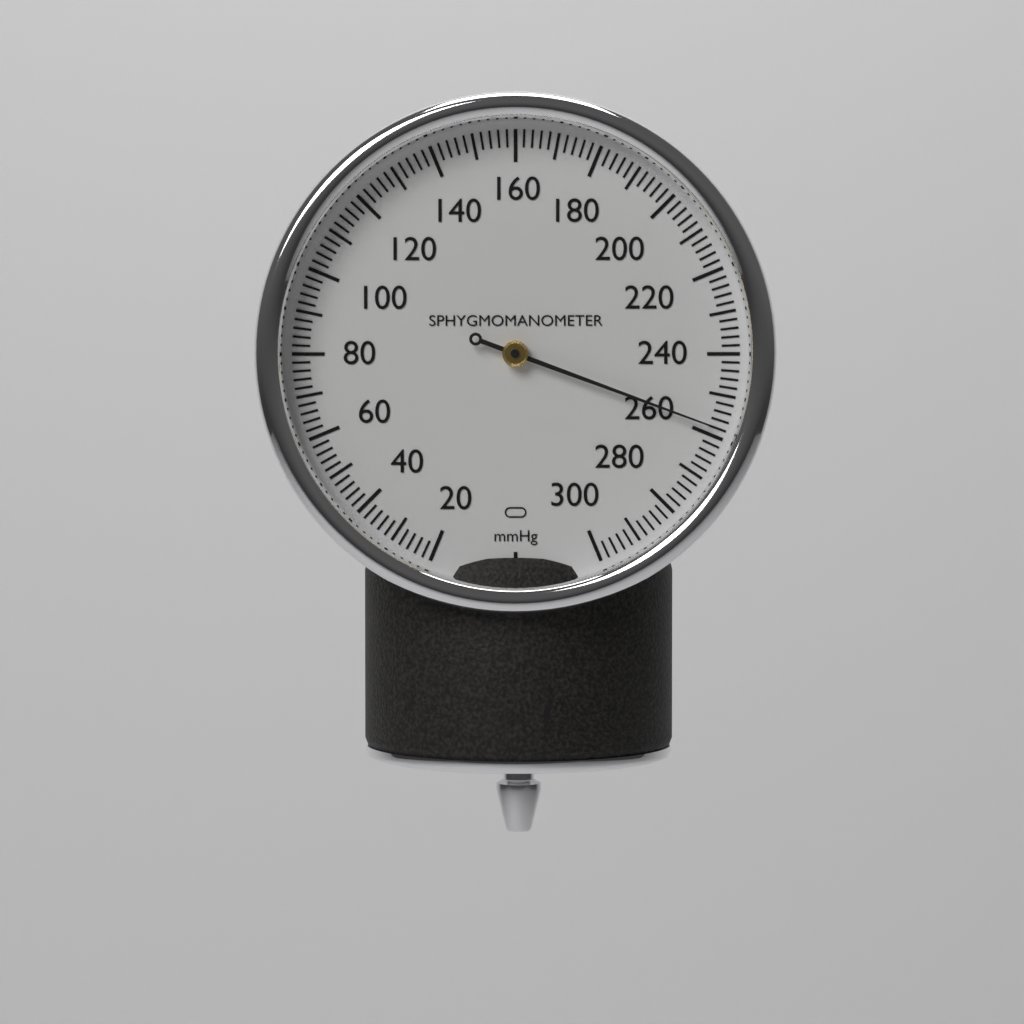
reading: 258 mmHg
